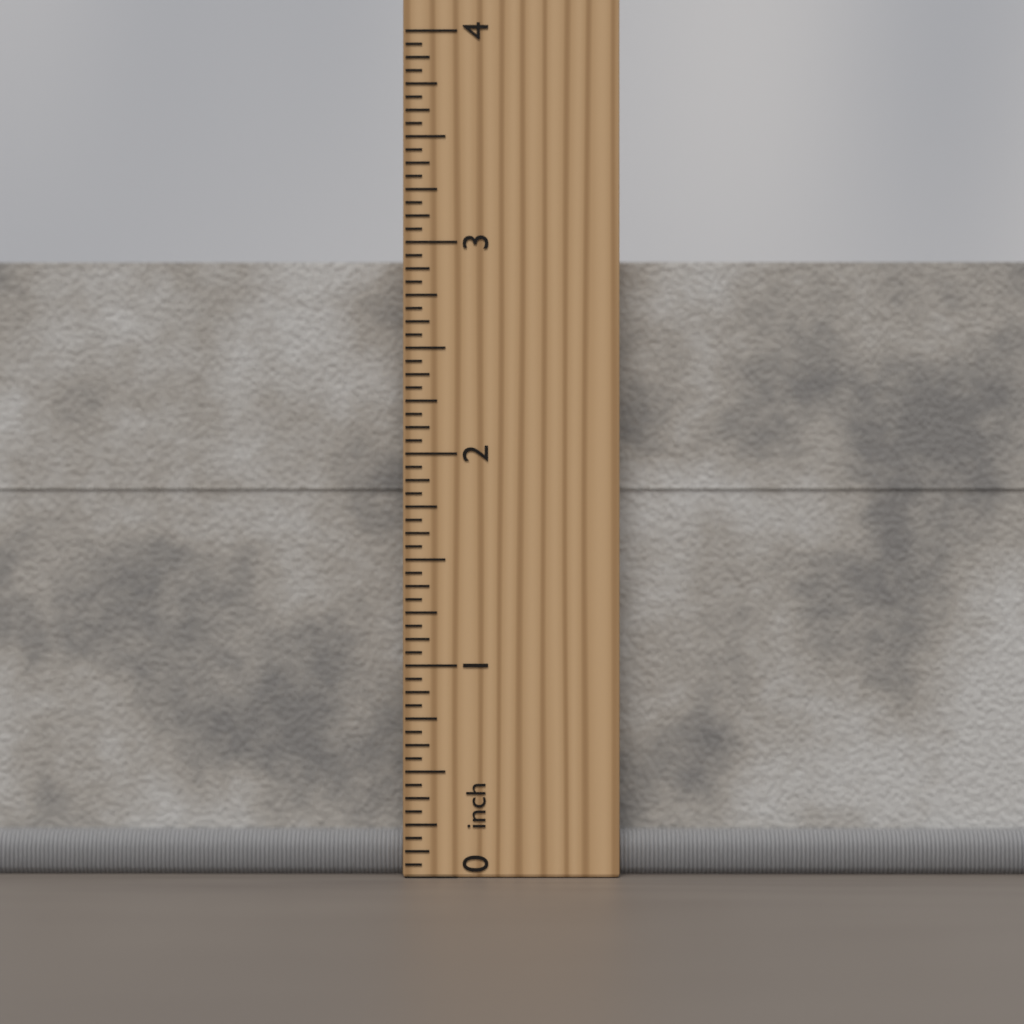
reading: 2.9375 inch
